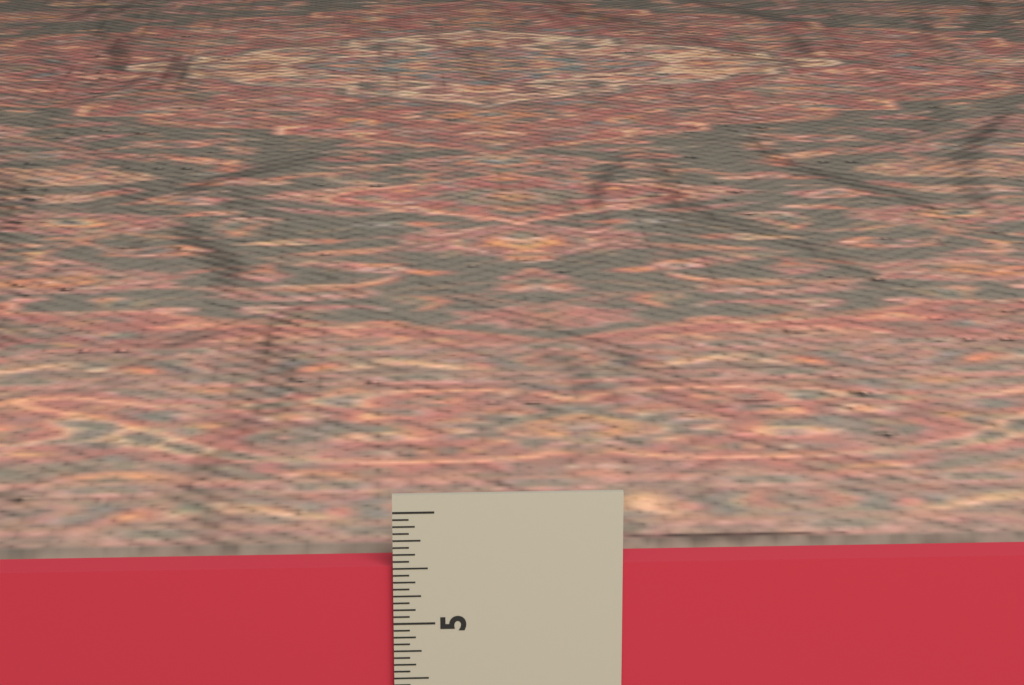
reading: 5.5000 in
